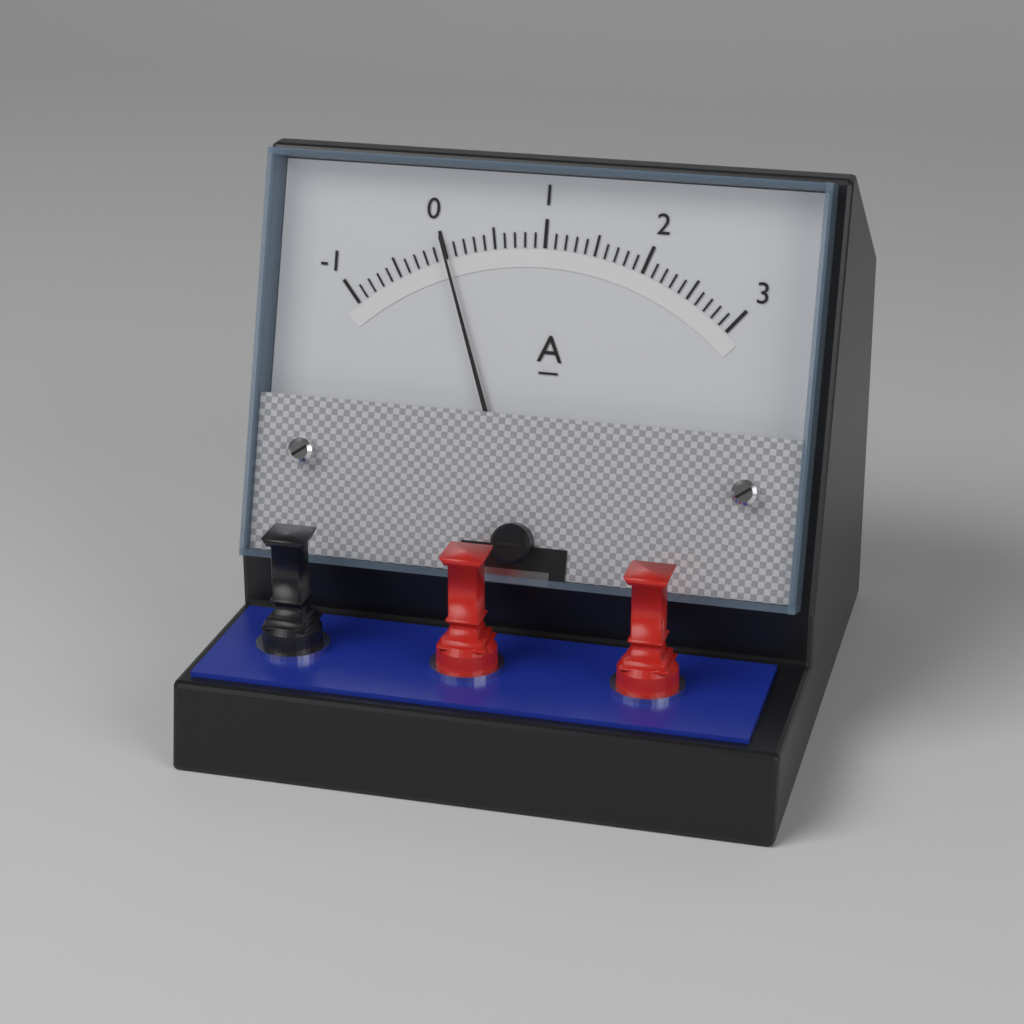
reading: 0.0 A
